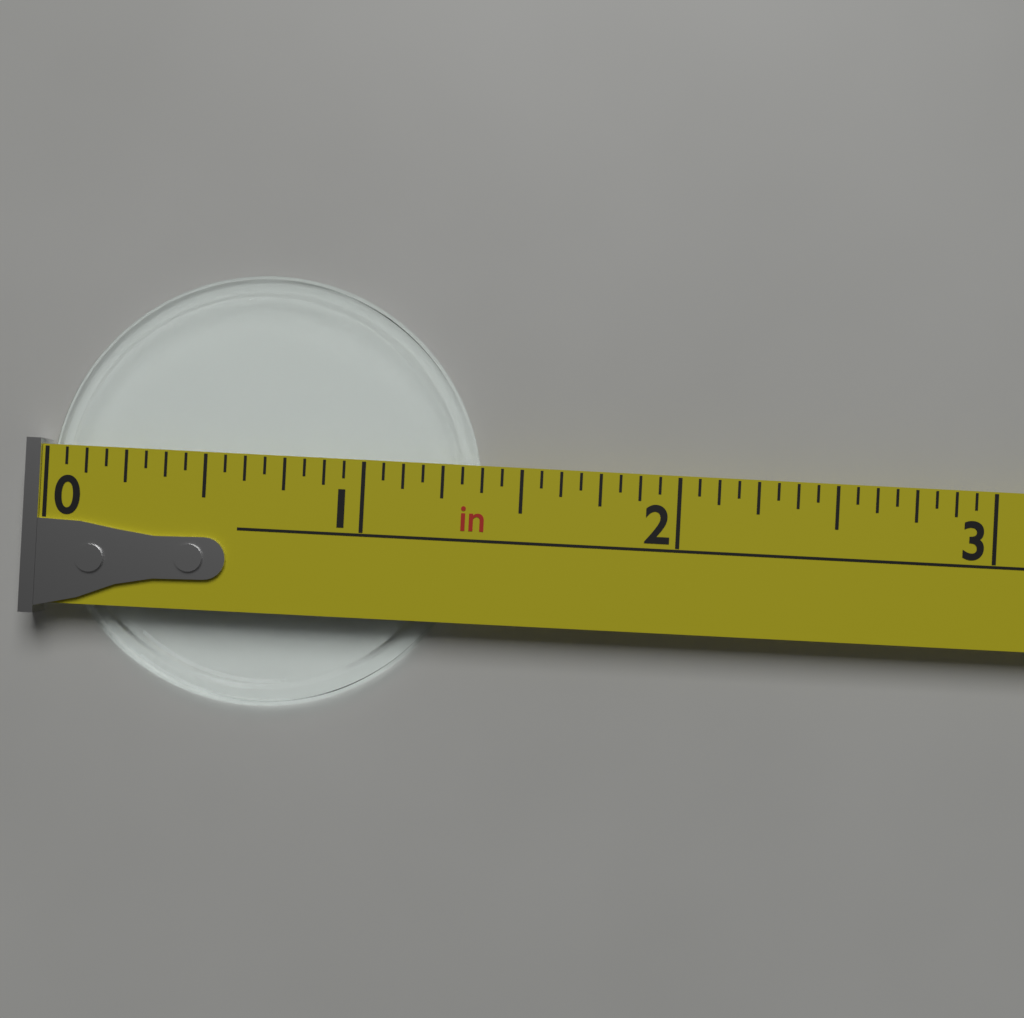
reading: 1.3750 in
